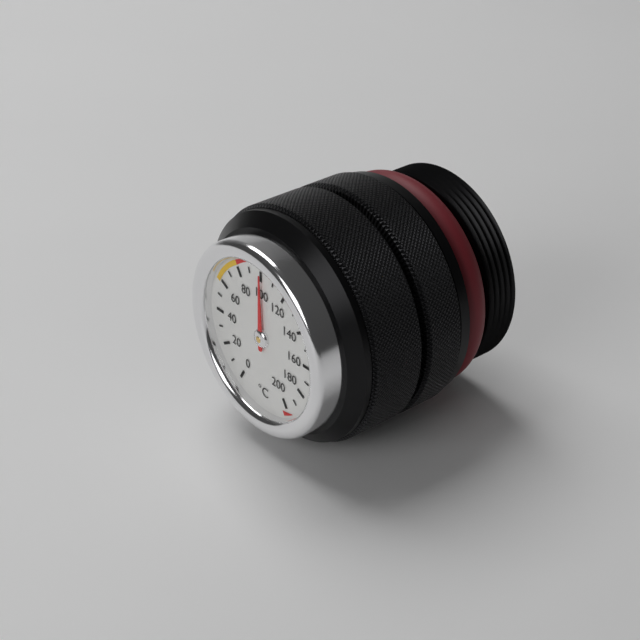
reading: 100 °C
